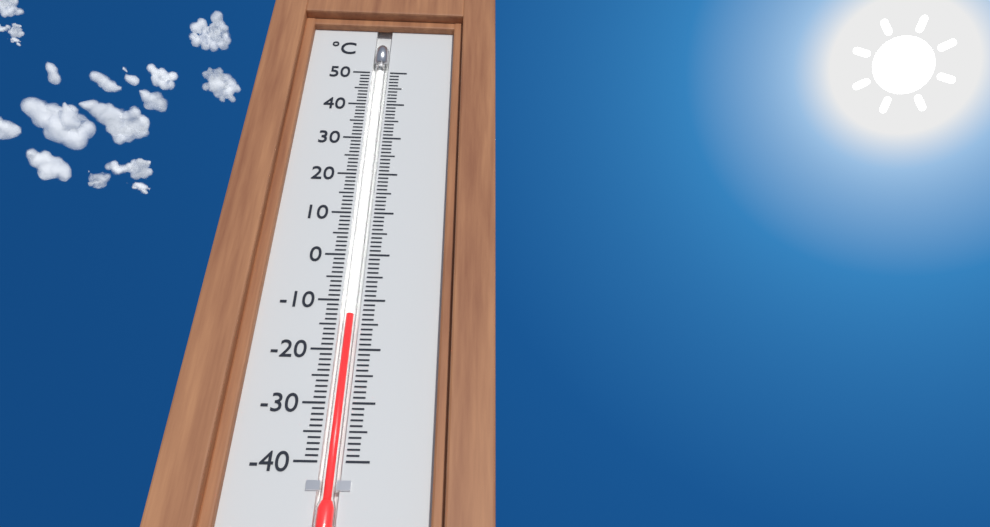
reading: -13 °C
